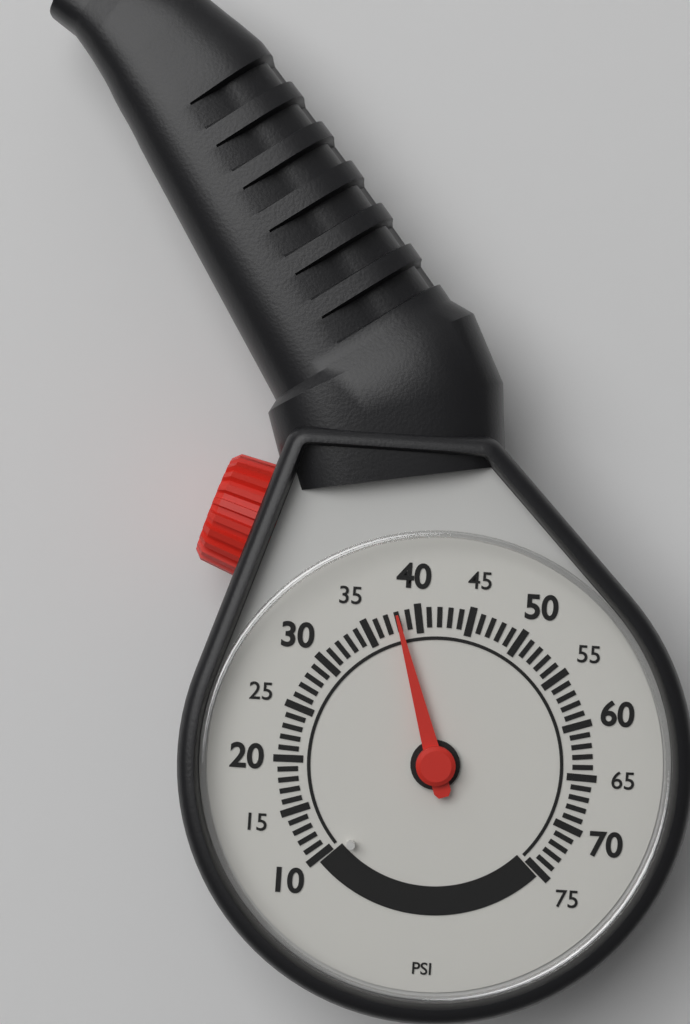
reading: 38 psi
